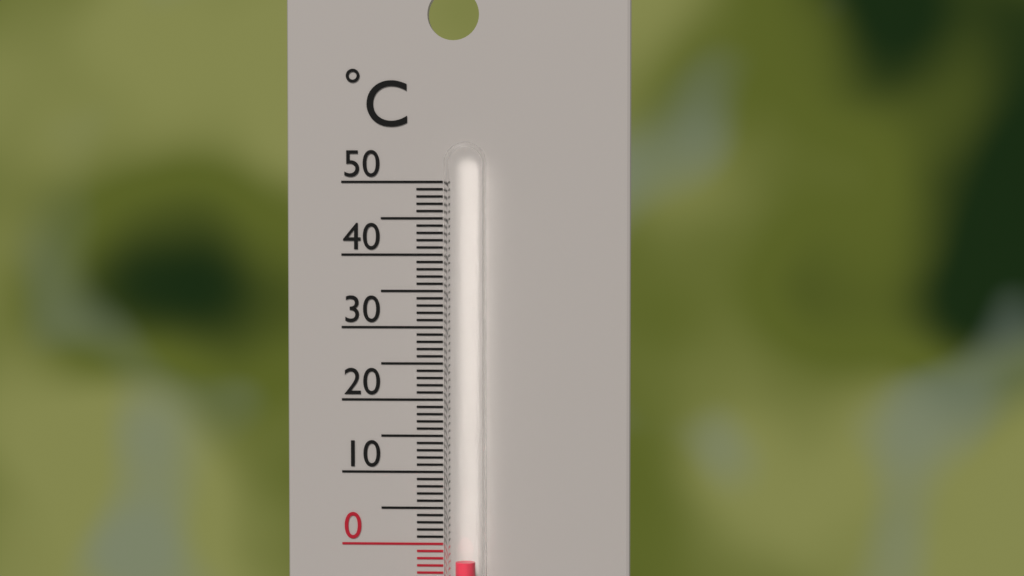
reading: -2 °C
